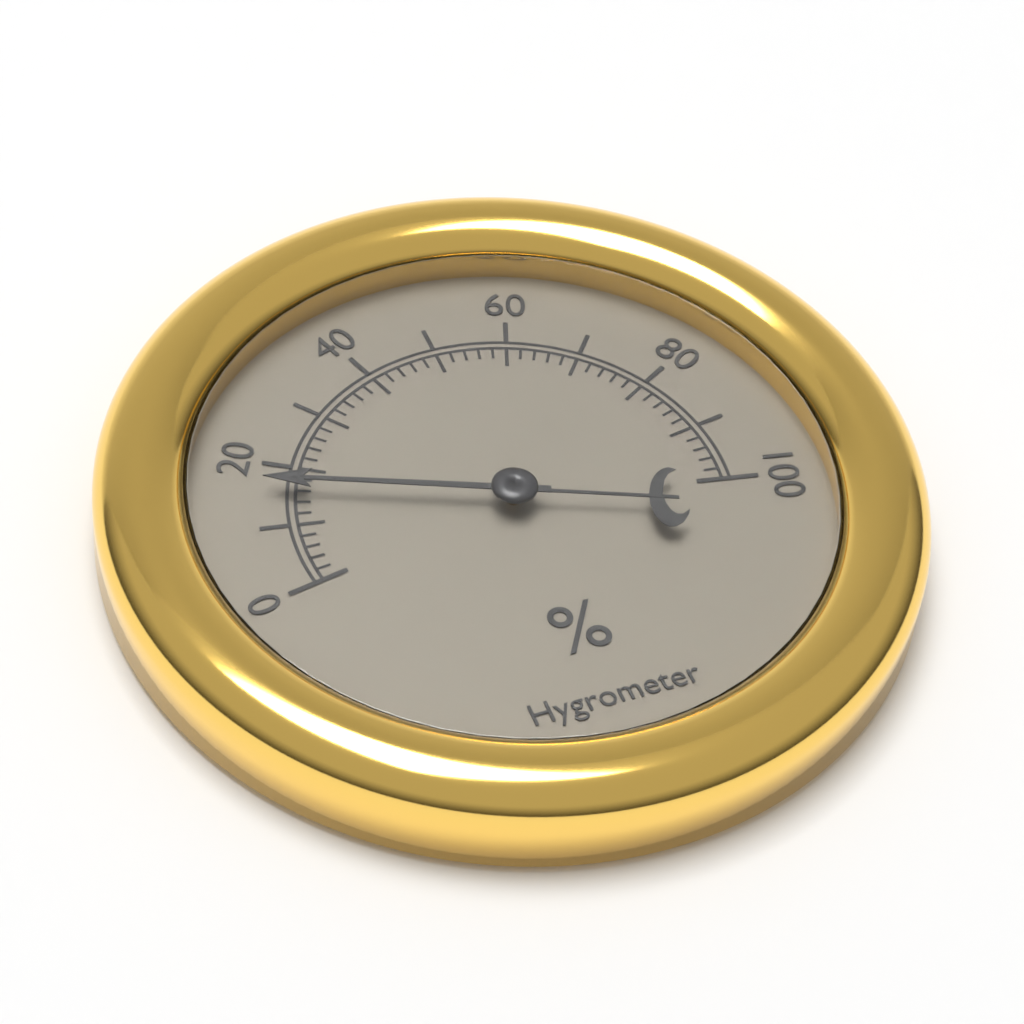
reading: 16 %
